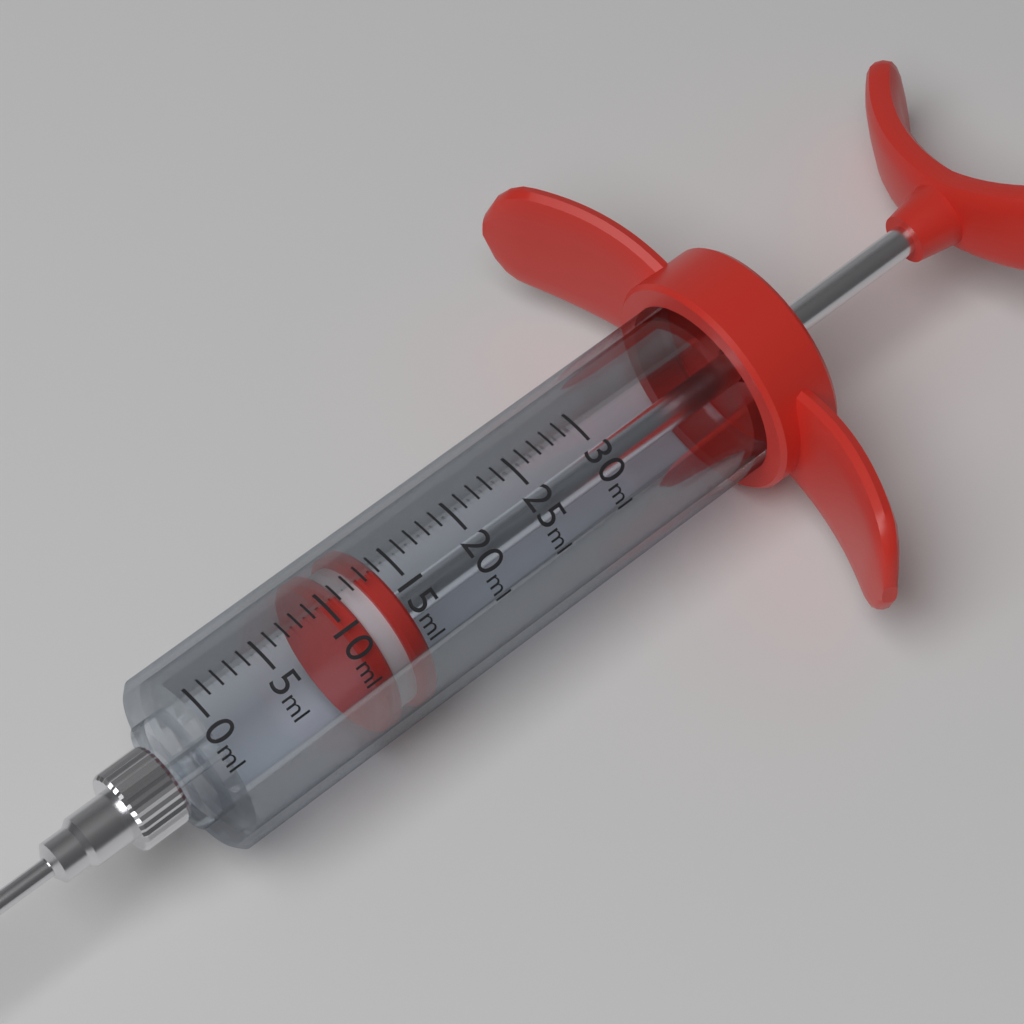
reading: 10 ml
